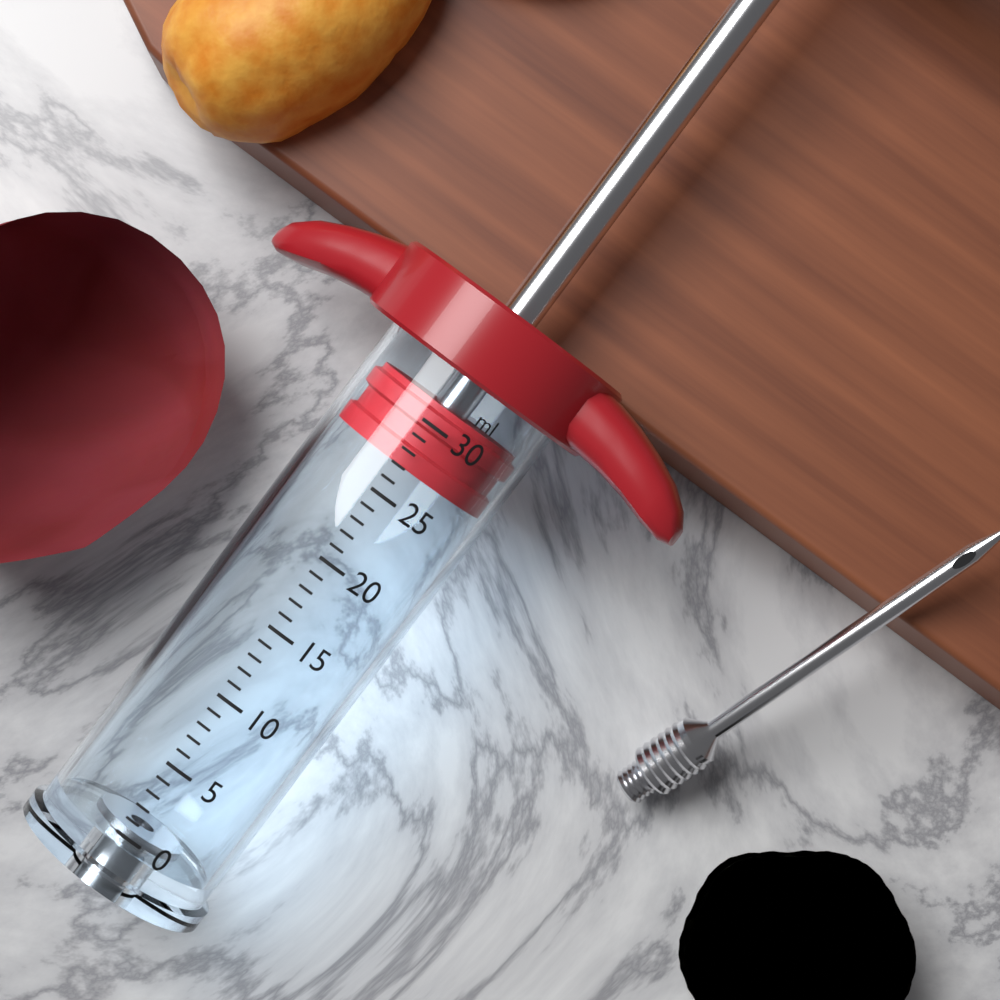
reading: 27 ml
